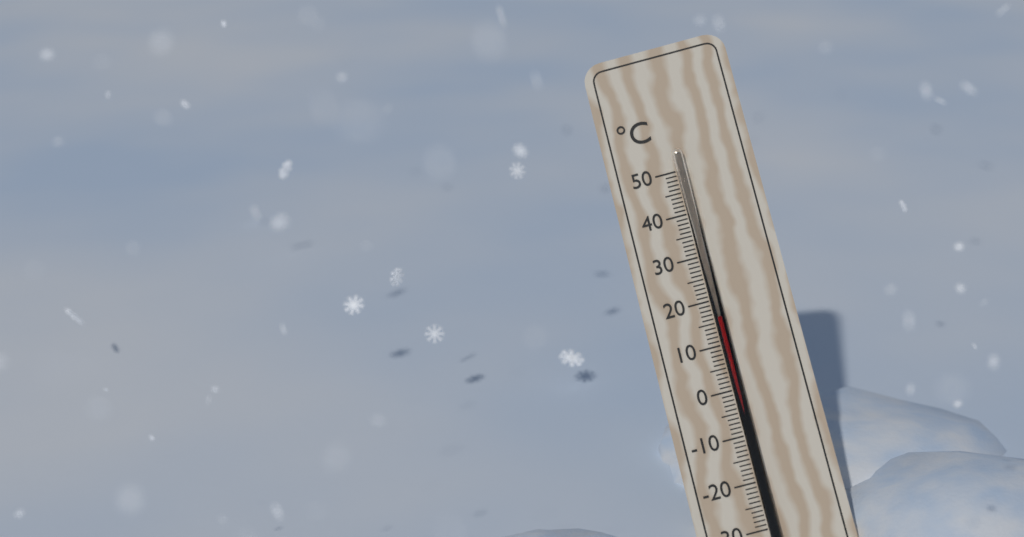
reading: 16 °C
